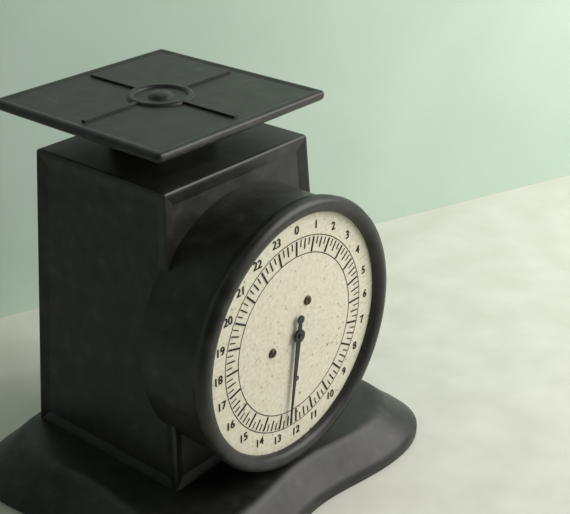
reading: 12.50 lb
